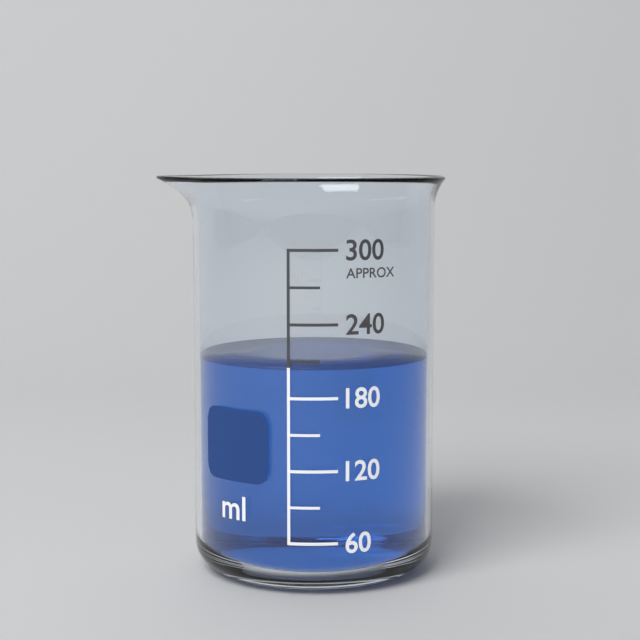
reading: 205 ml
